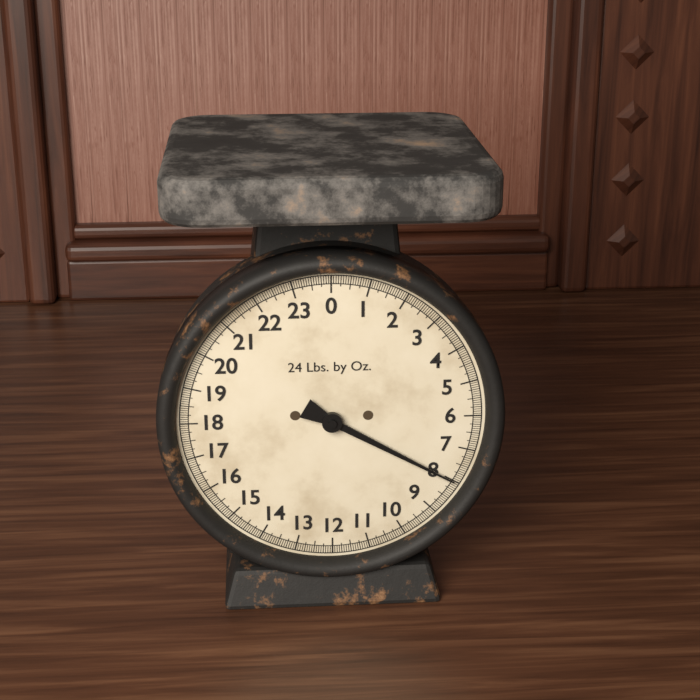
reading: 8.0000 lb
